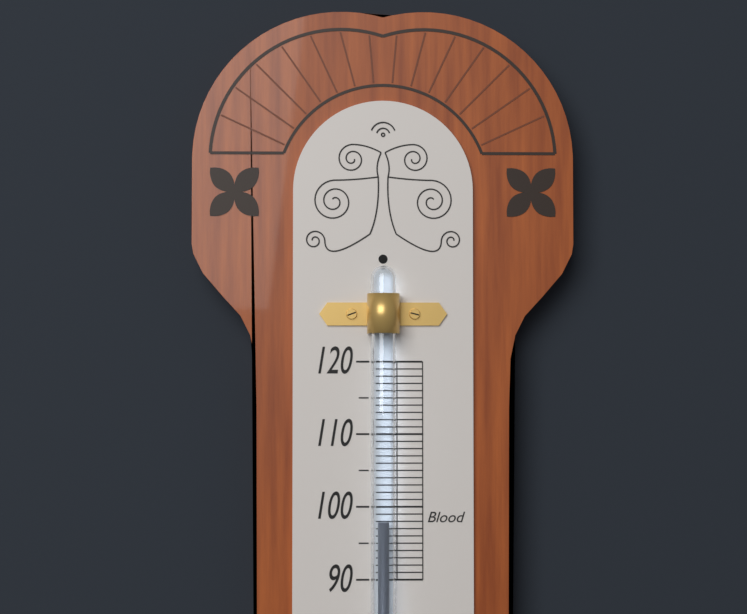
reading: 98 (no unit)
